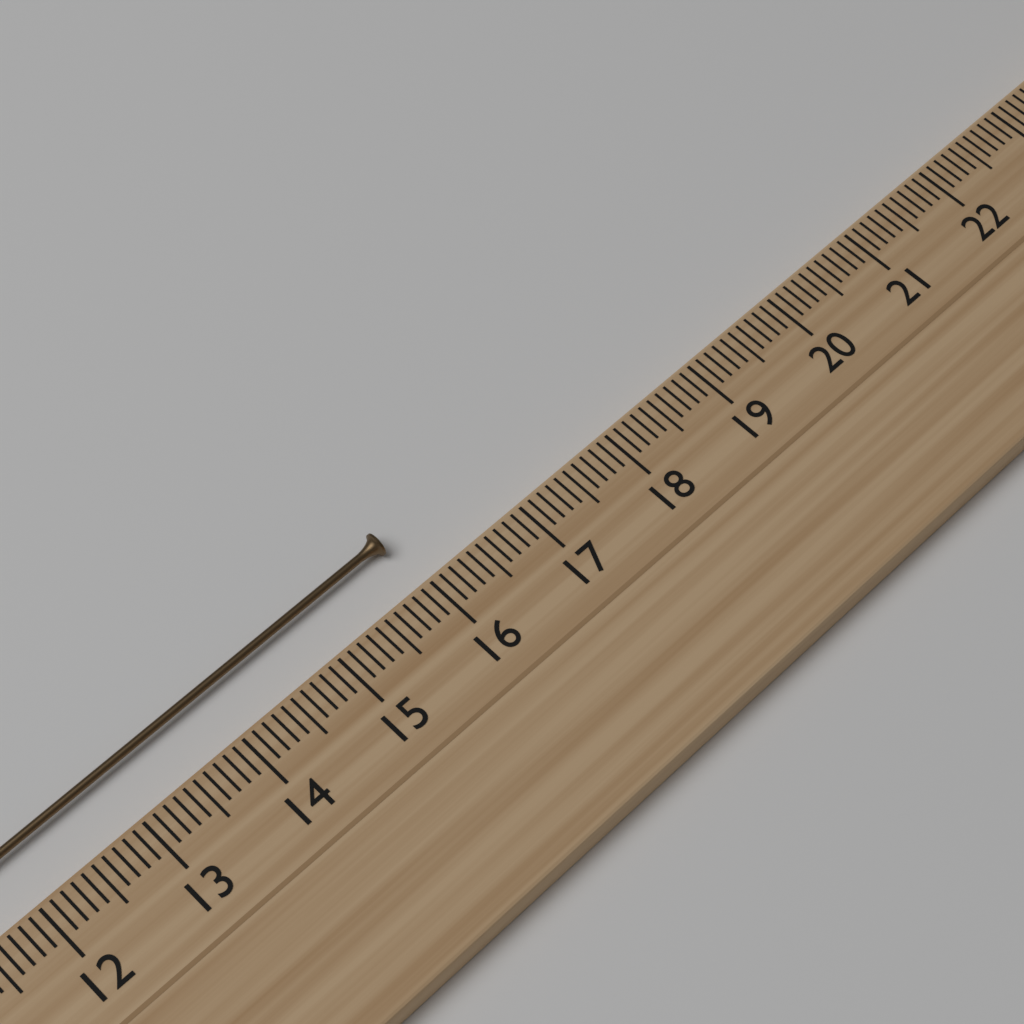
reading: 16.0 cm
